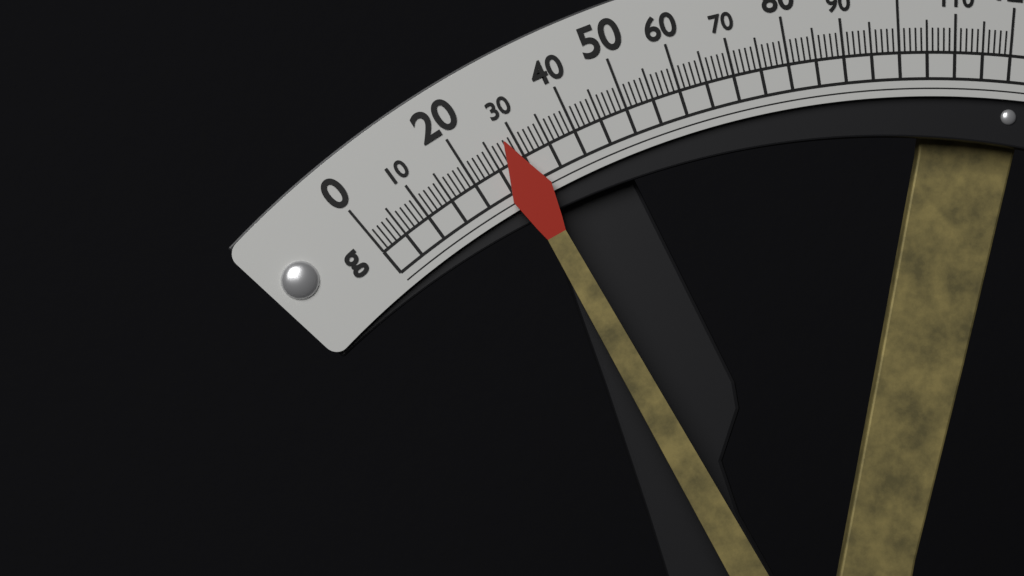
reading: 28 g
